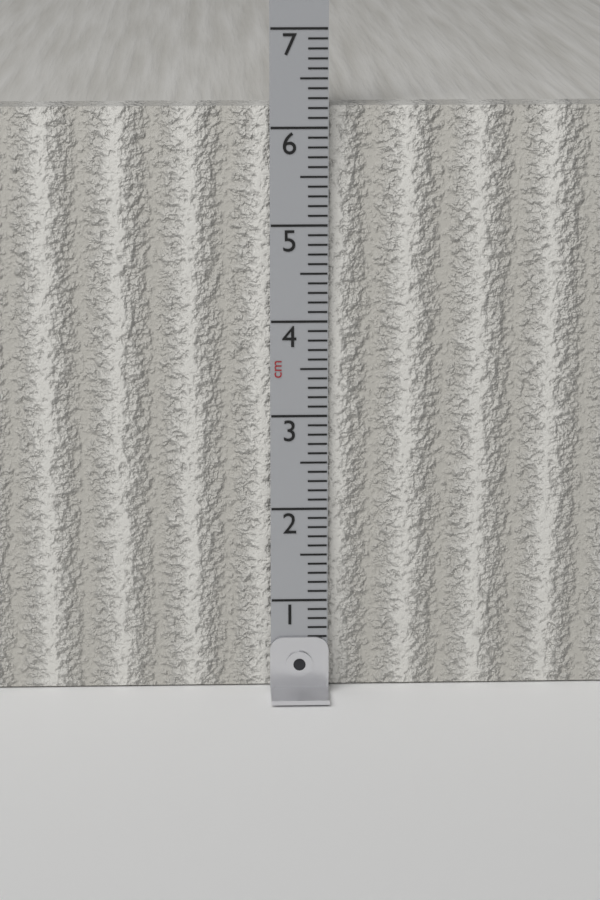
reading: 6.2 cm
